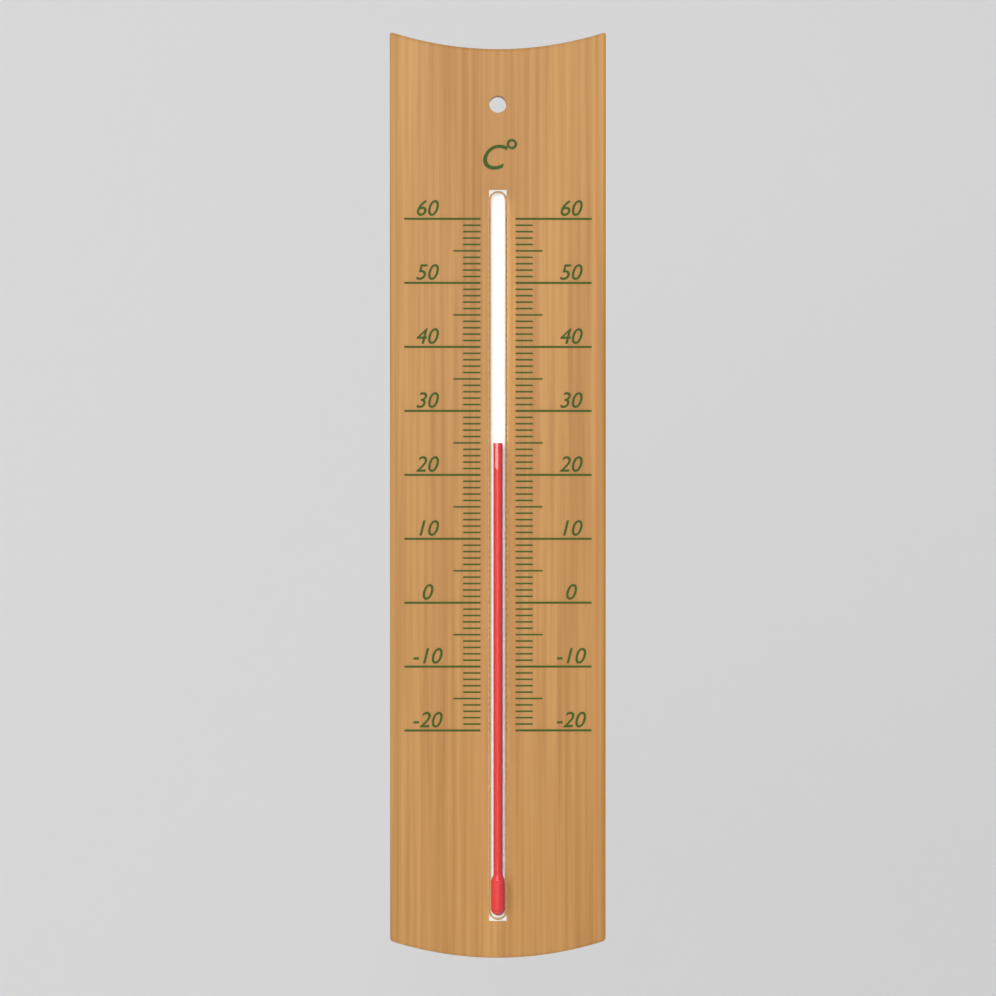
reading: 25 °C
